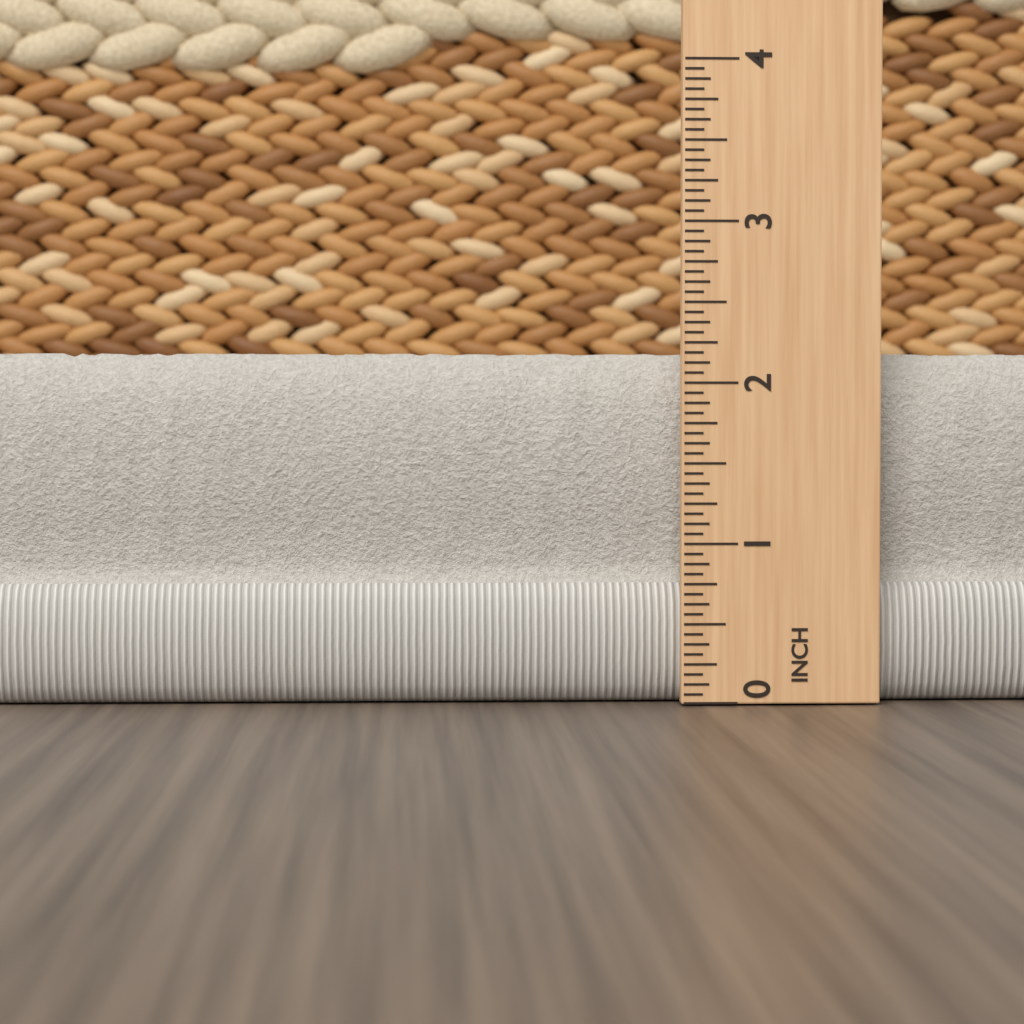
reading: 2.1875 in
